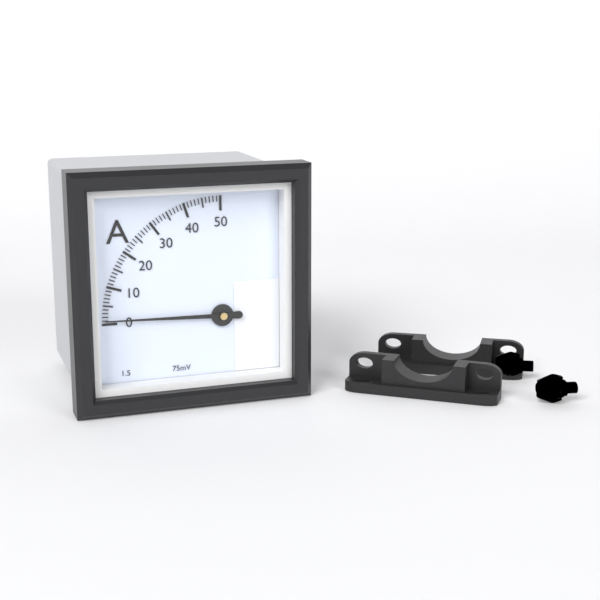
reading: 1 A
